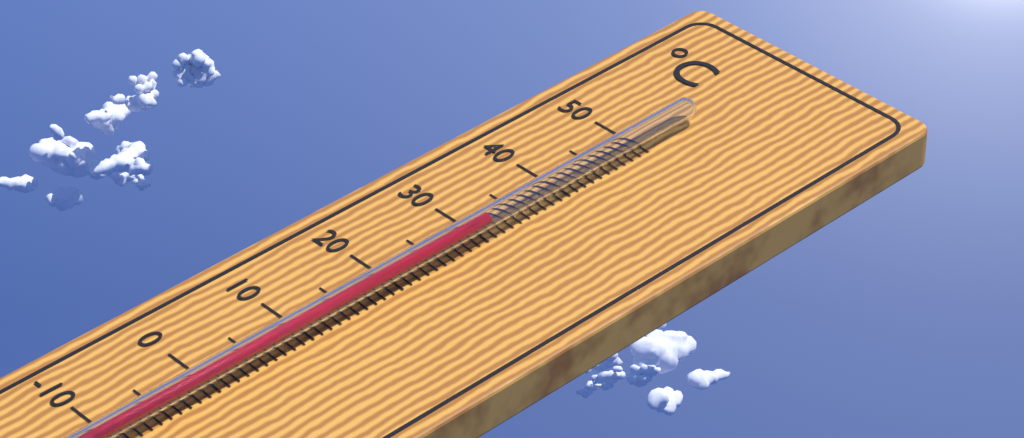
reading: 31 °C
